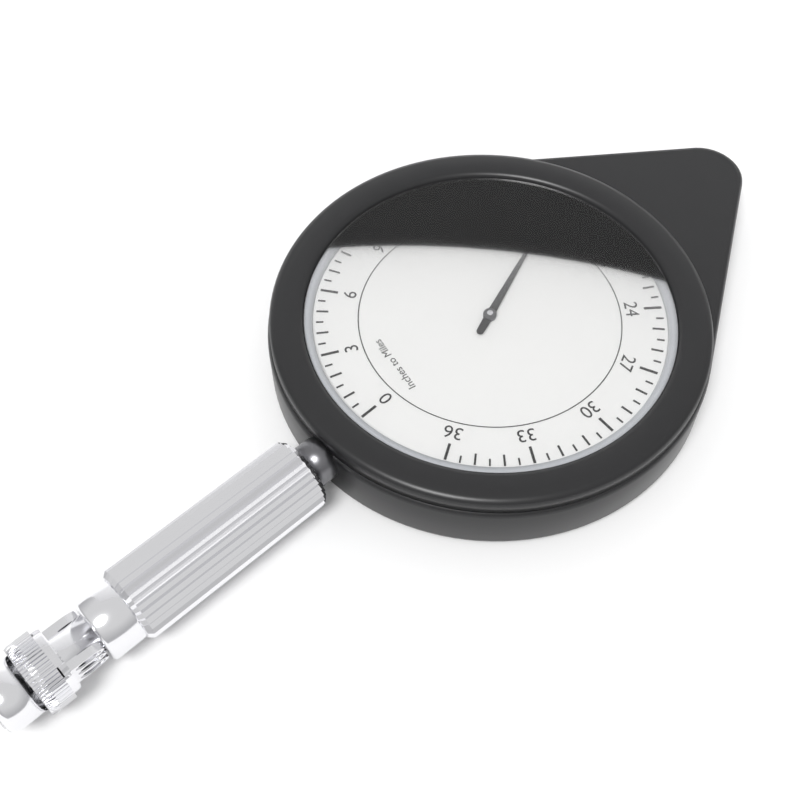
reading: 17.5 miles
